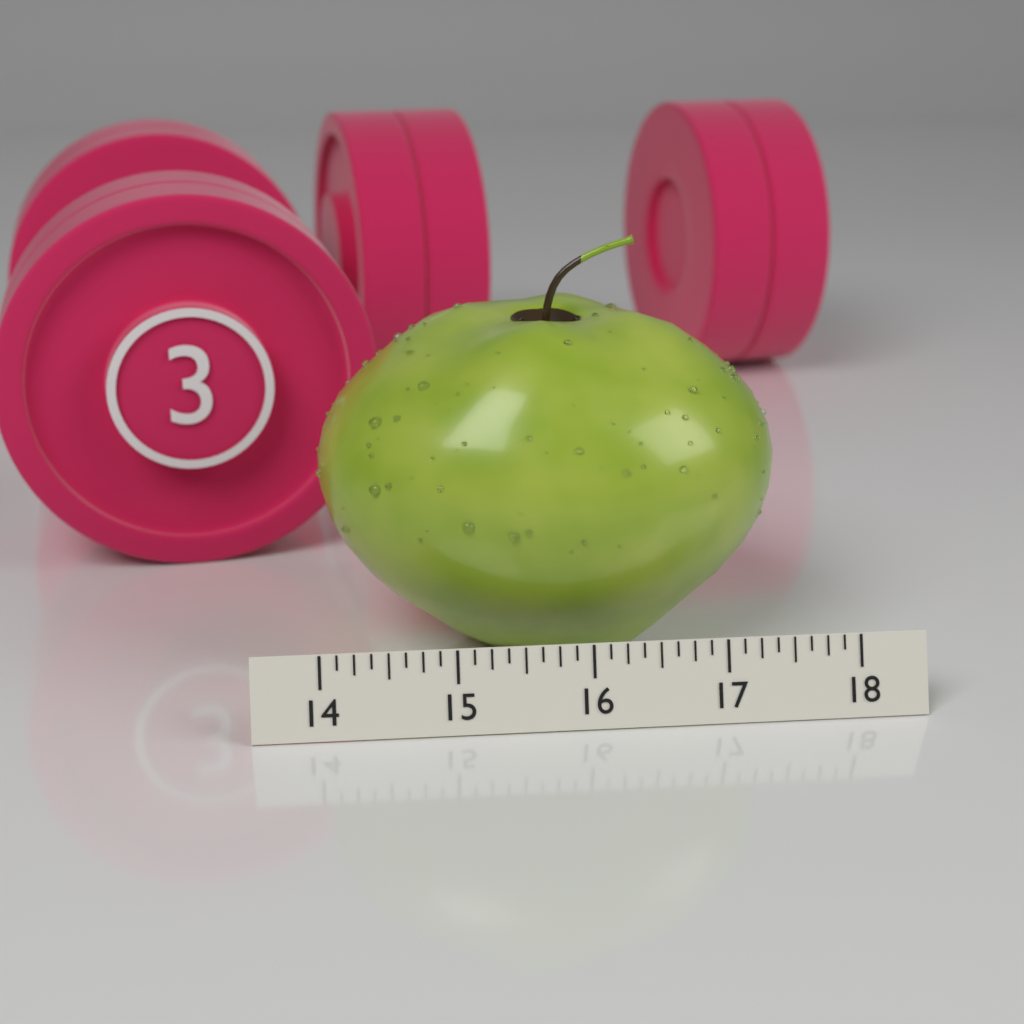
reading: 17.625 (no unit)
